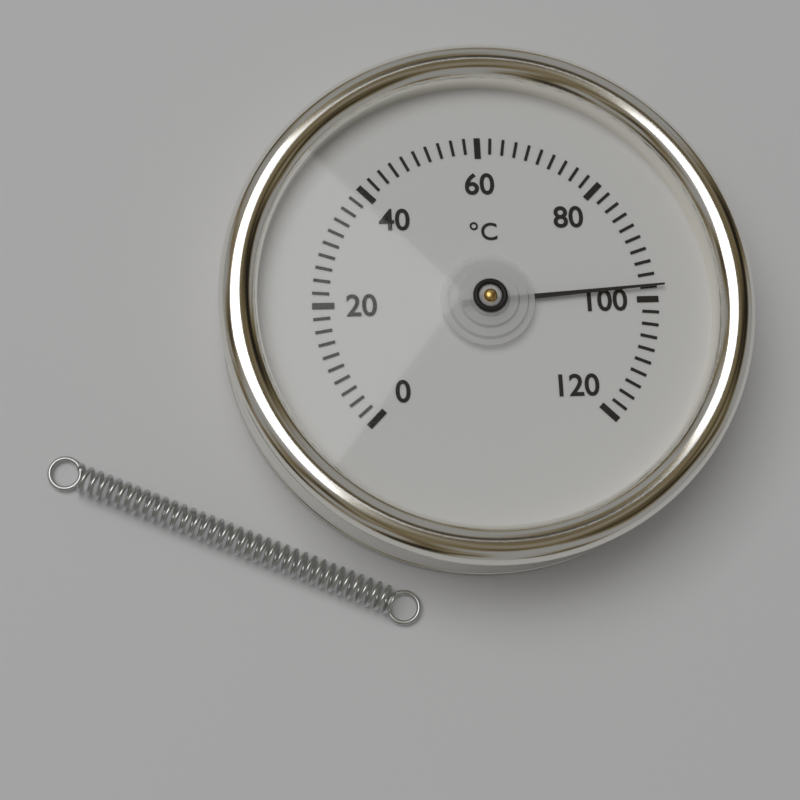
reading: 98 °C
